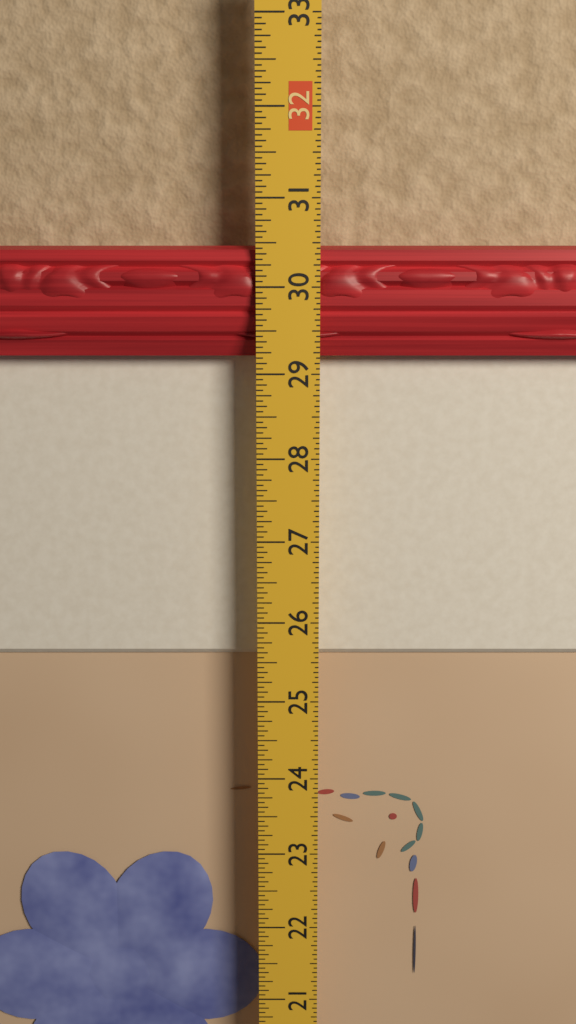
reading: 30.5000 in
